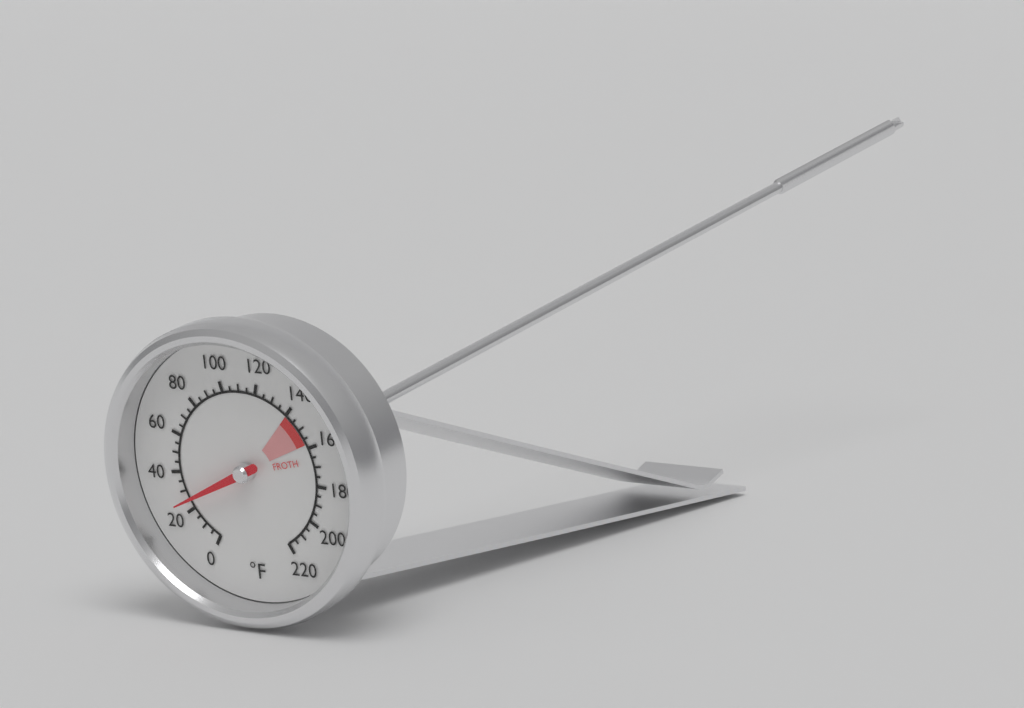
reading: 25 °F
